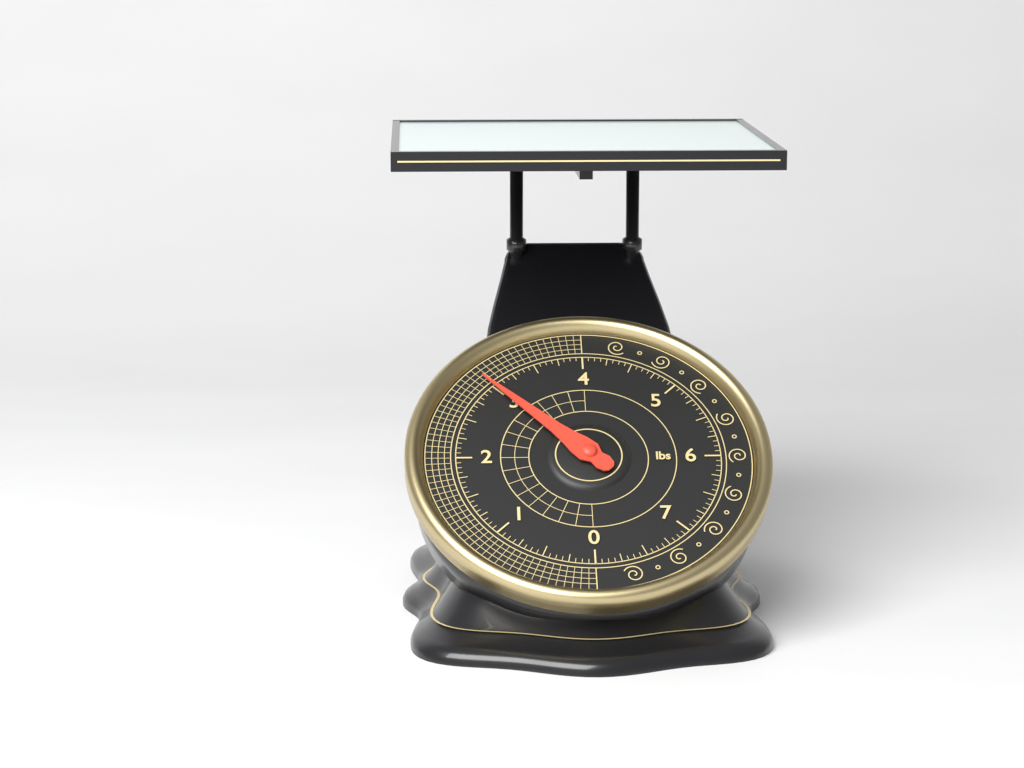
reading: 3.0000 lbs
